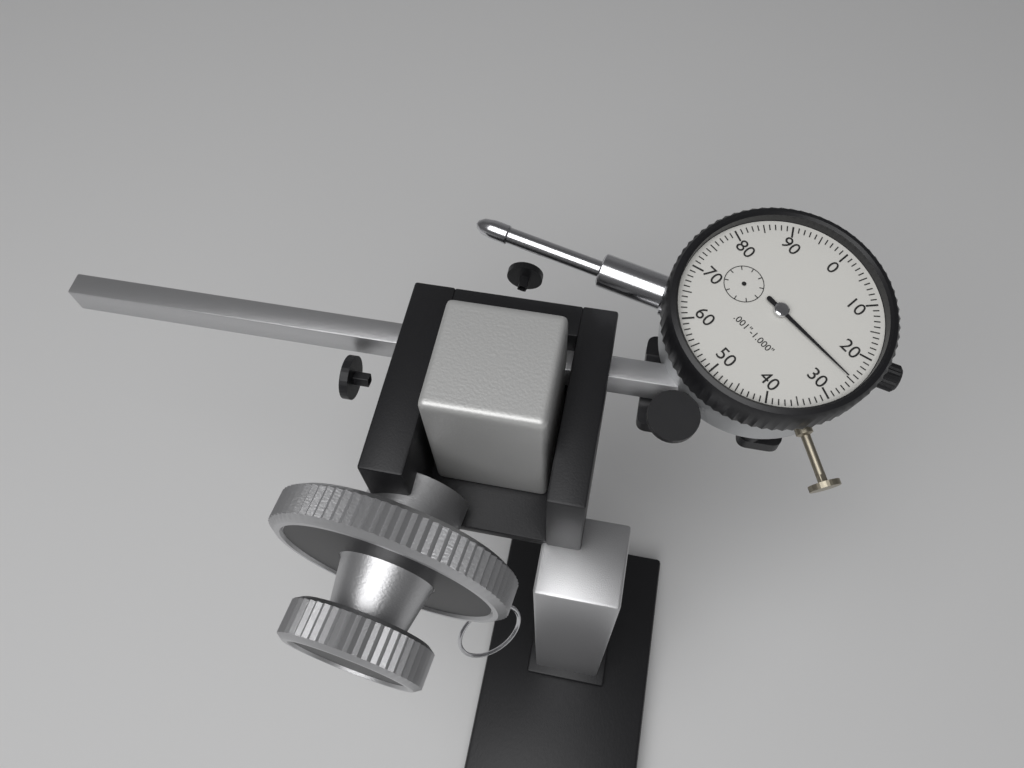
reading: 0.025 in
